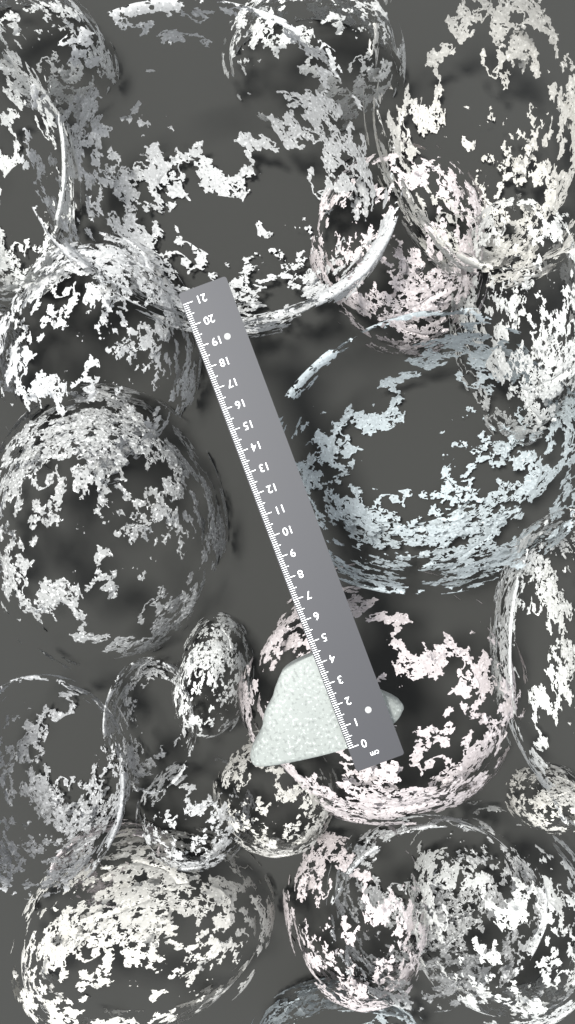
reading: 4.4 cm
